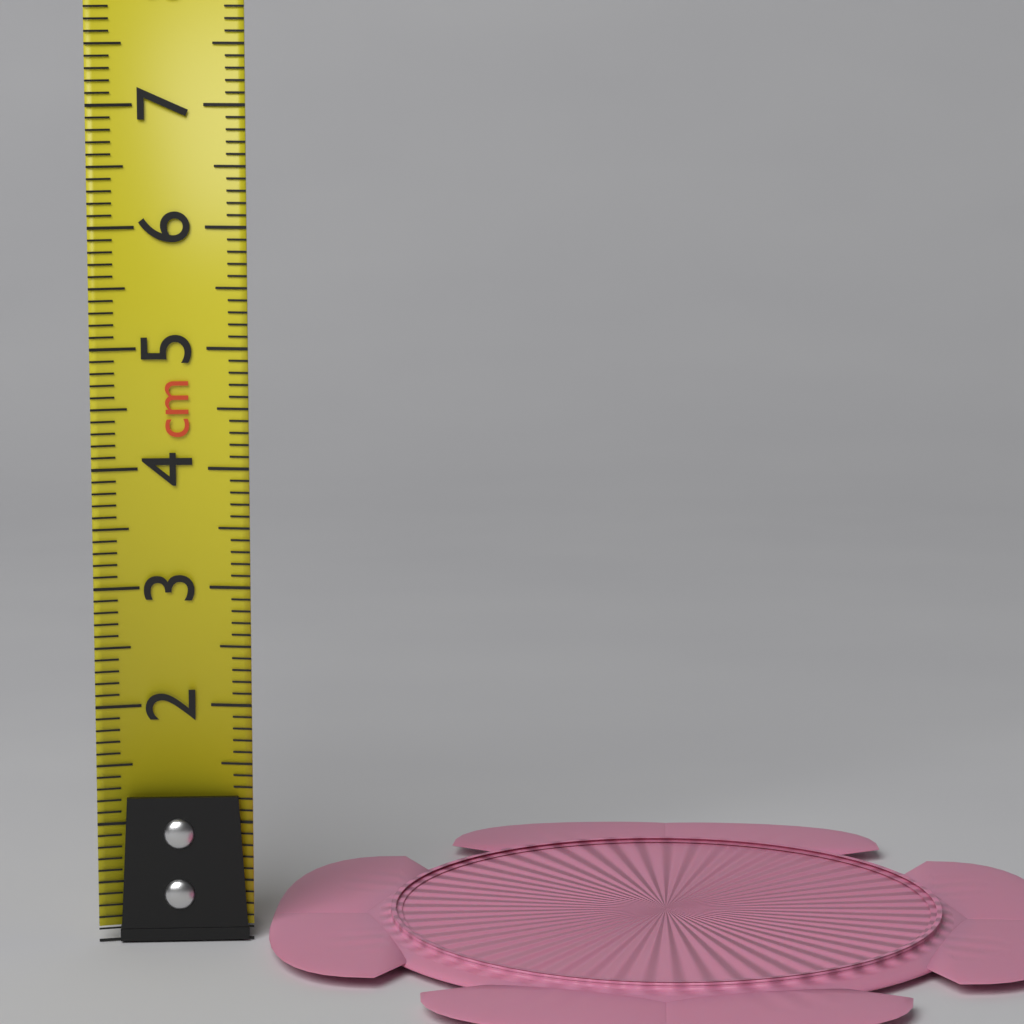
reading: 0.2 cm
